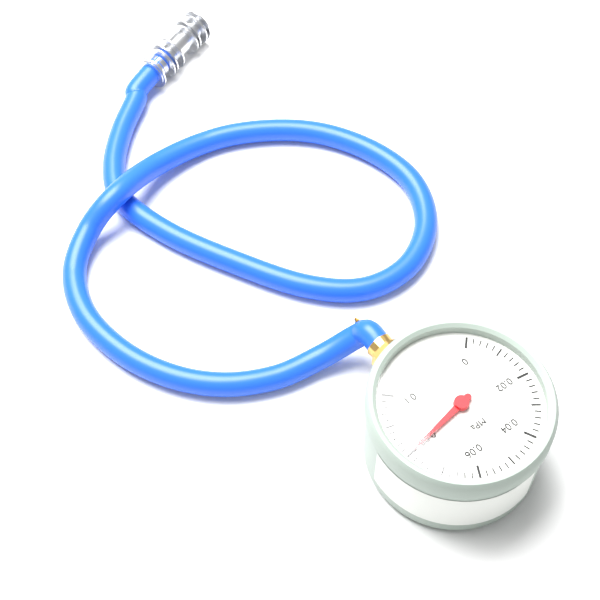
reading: 0.080 MPa
